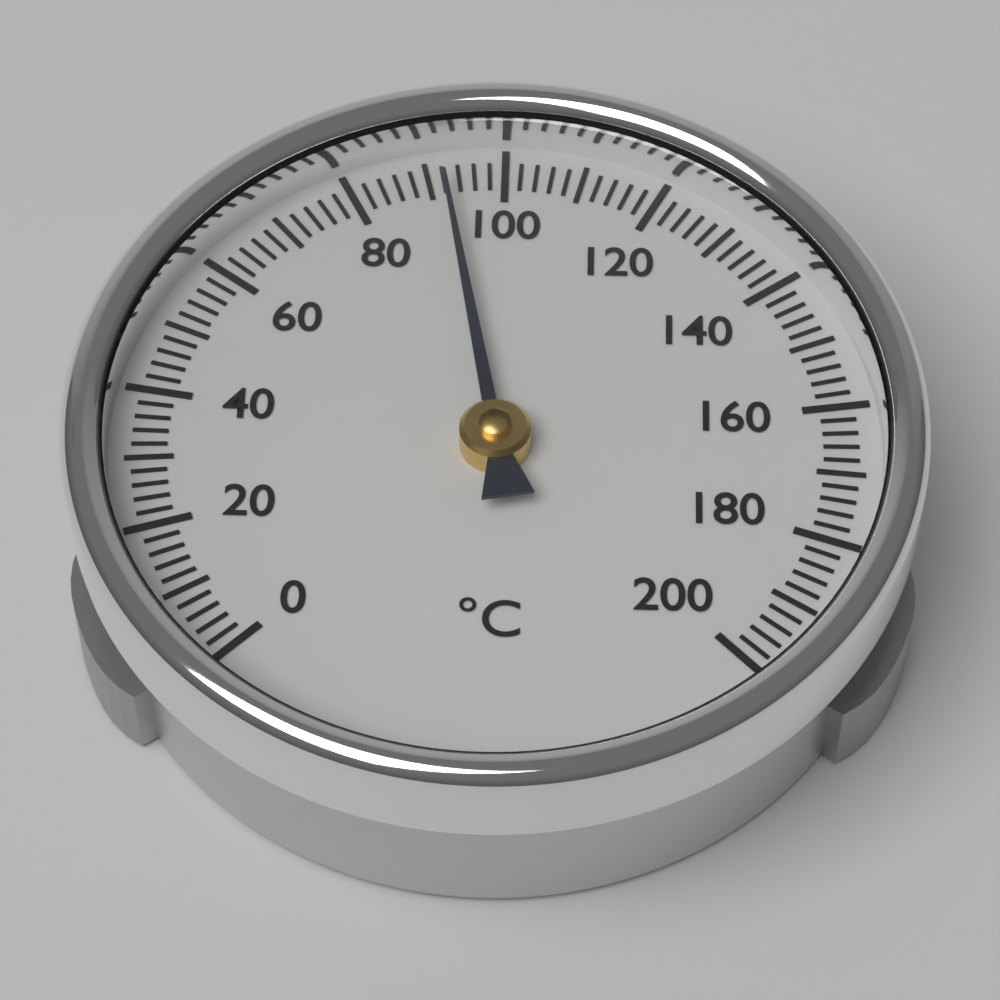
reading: 92 °C
